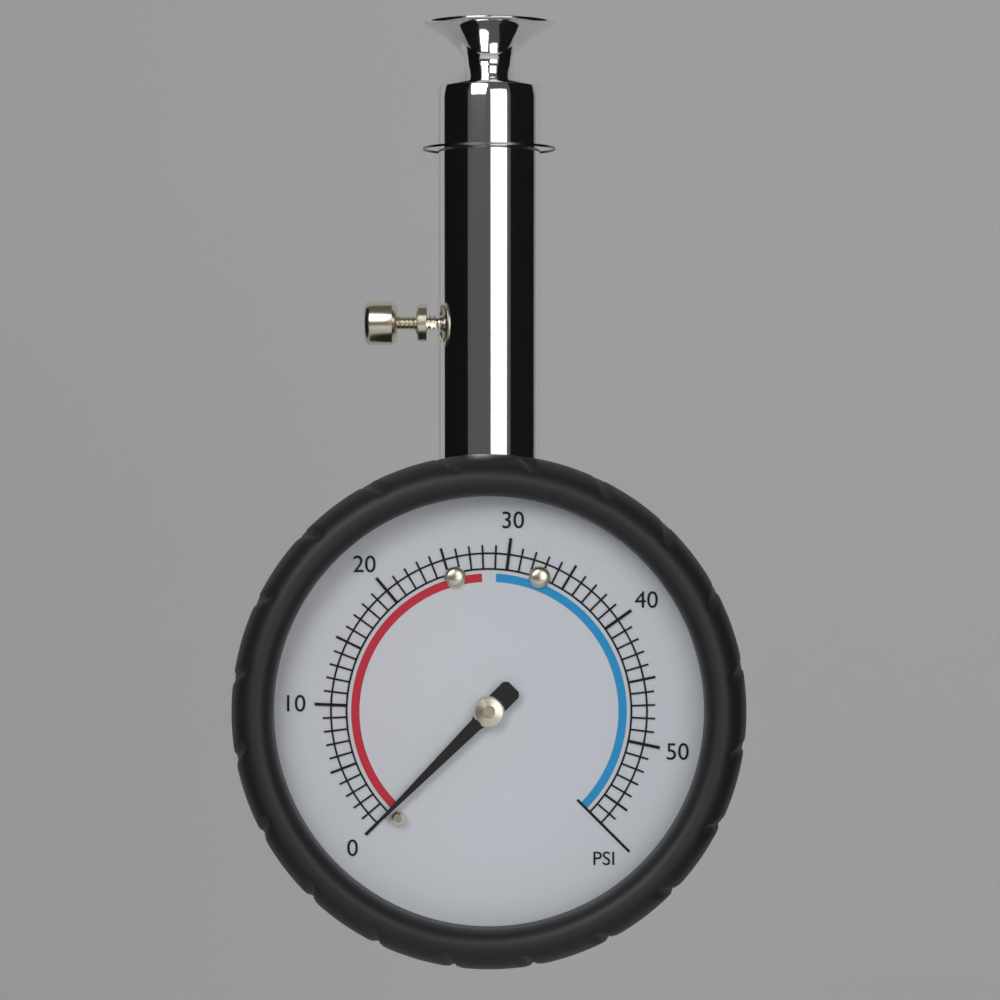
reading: 0 psi
